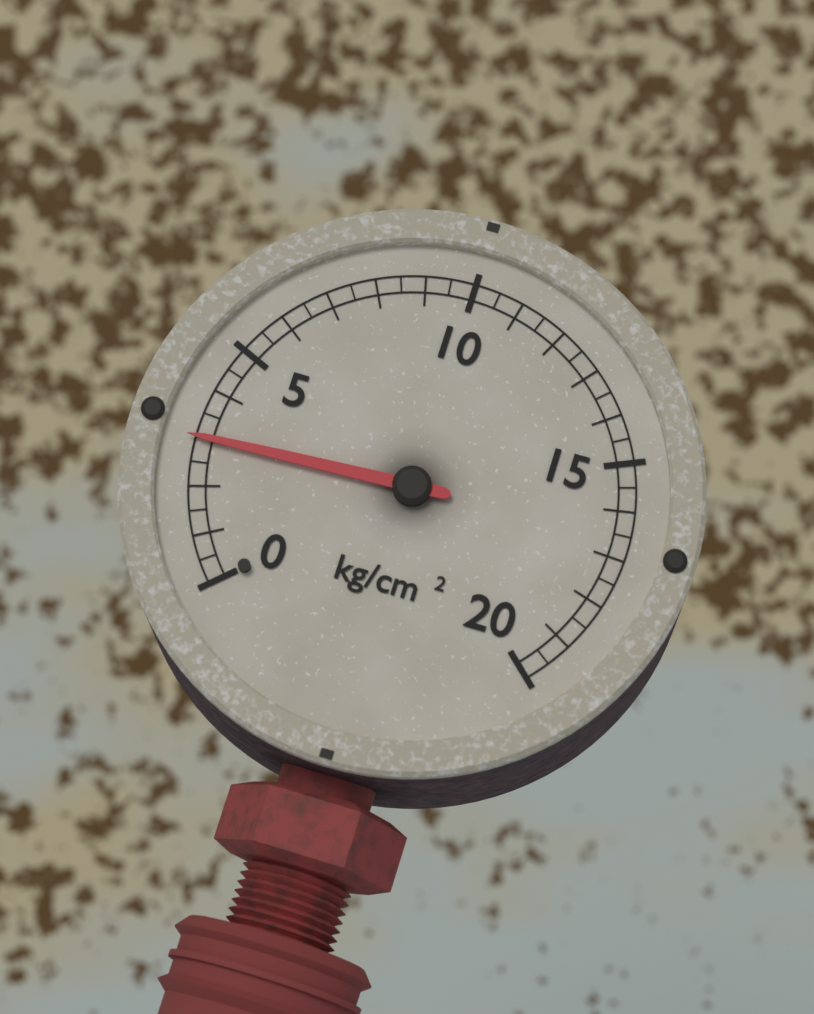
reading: 3.0 kg/cm²
